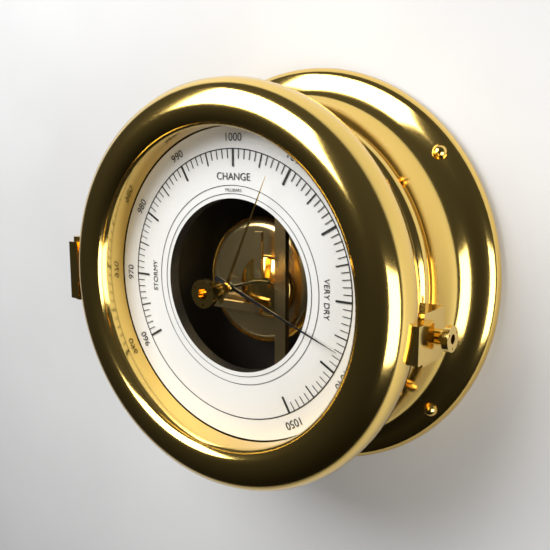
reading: 1037 mbar
